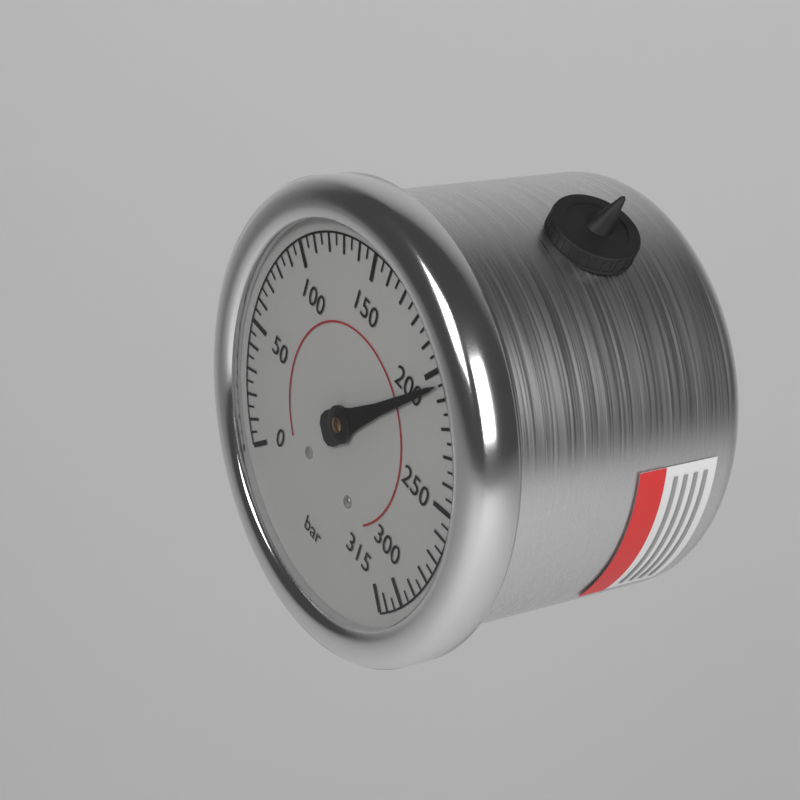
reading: 205 bar
